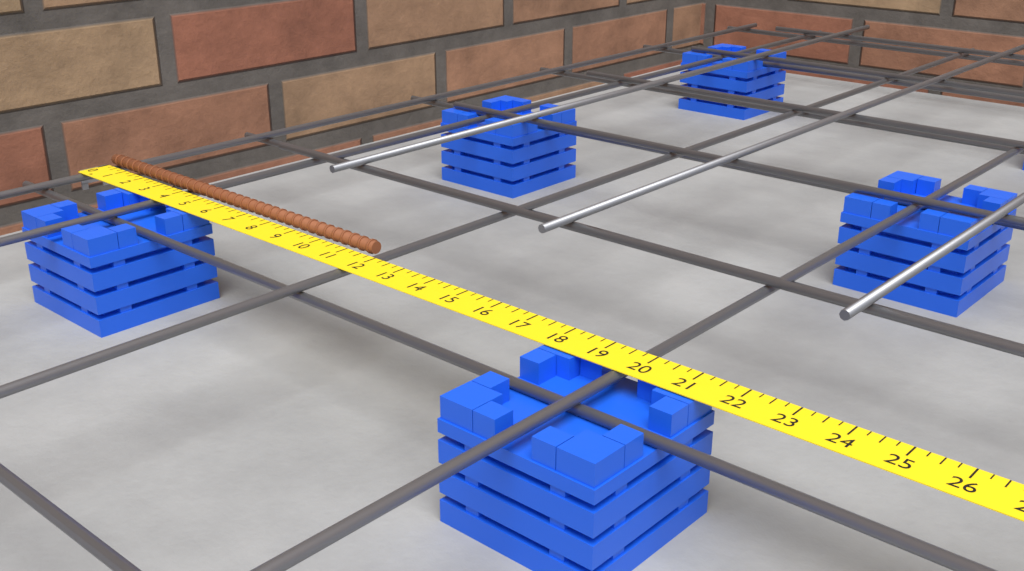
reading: 11.75 in
